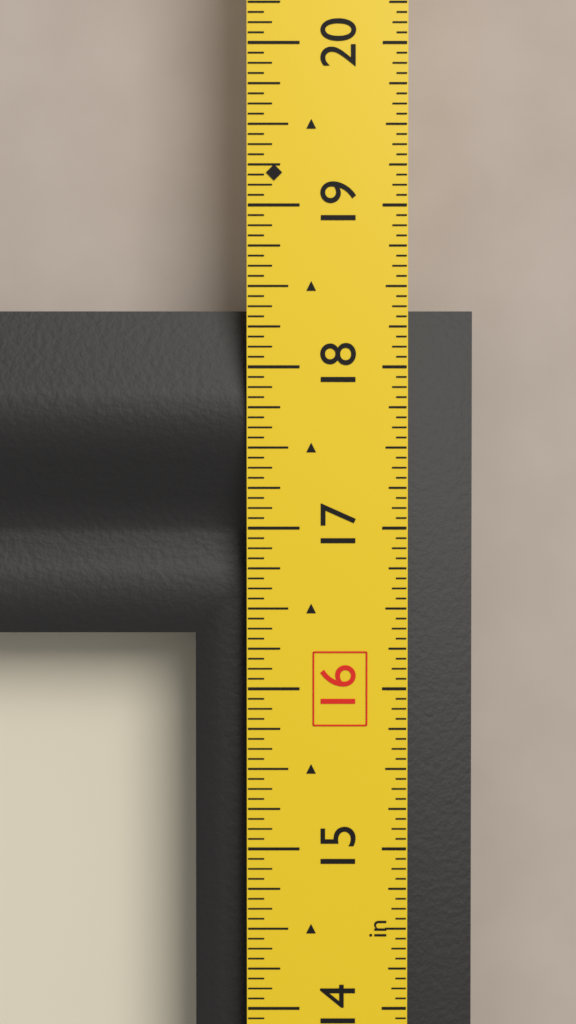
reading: 18.3750 in
